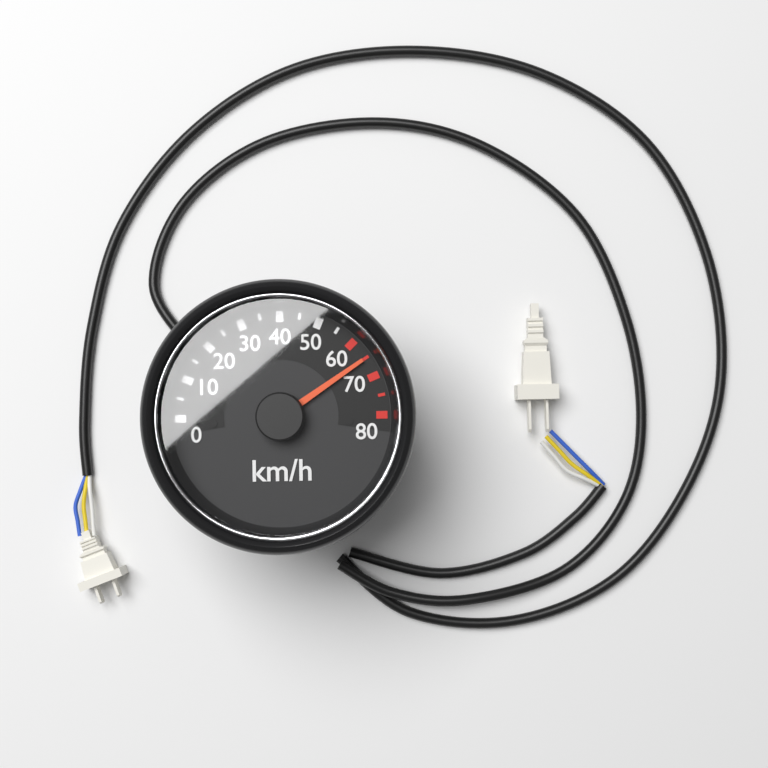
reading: 65 km/h
